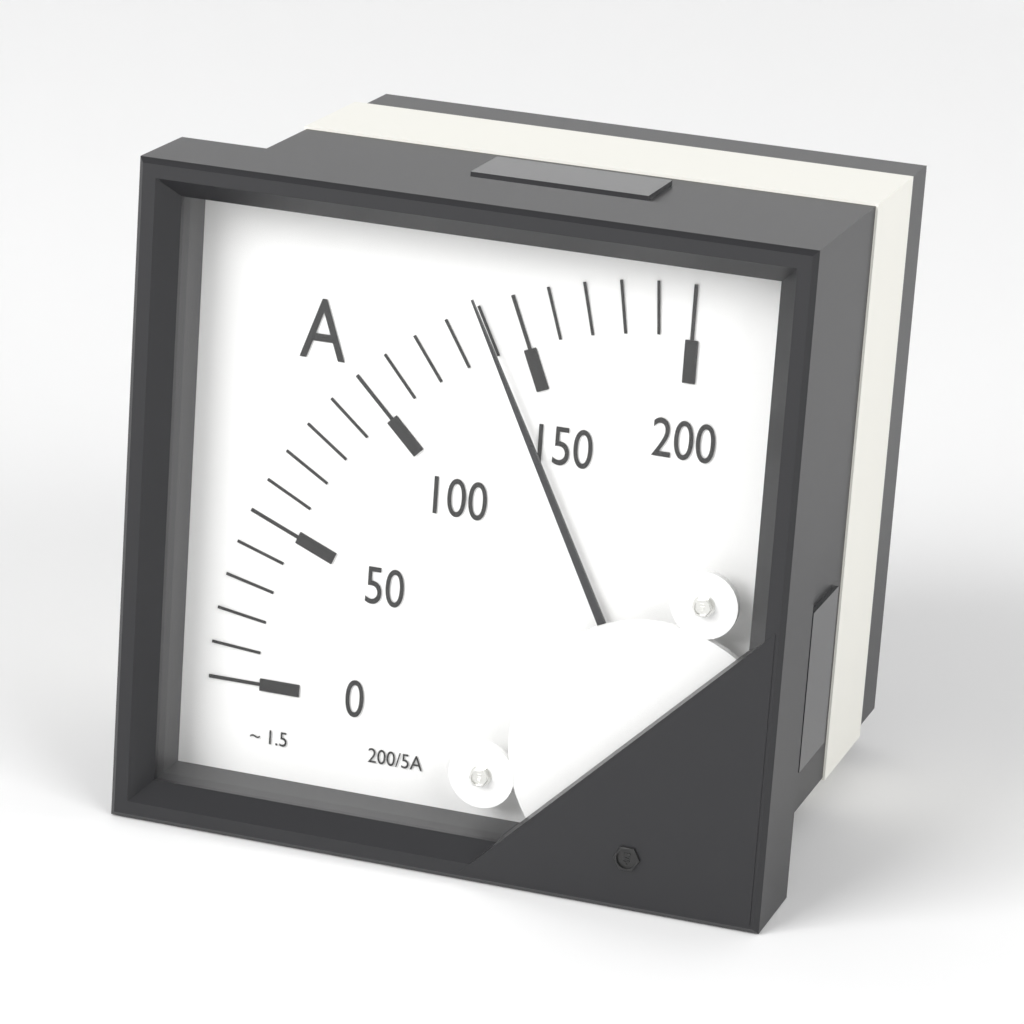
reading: 140 A
